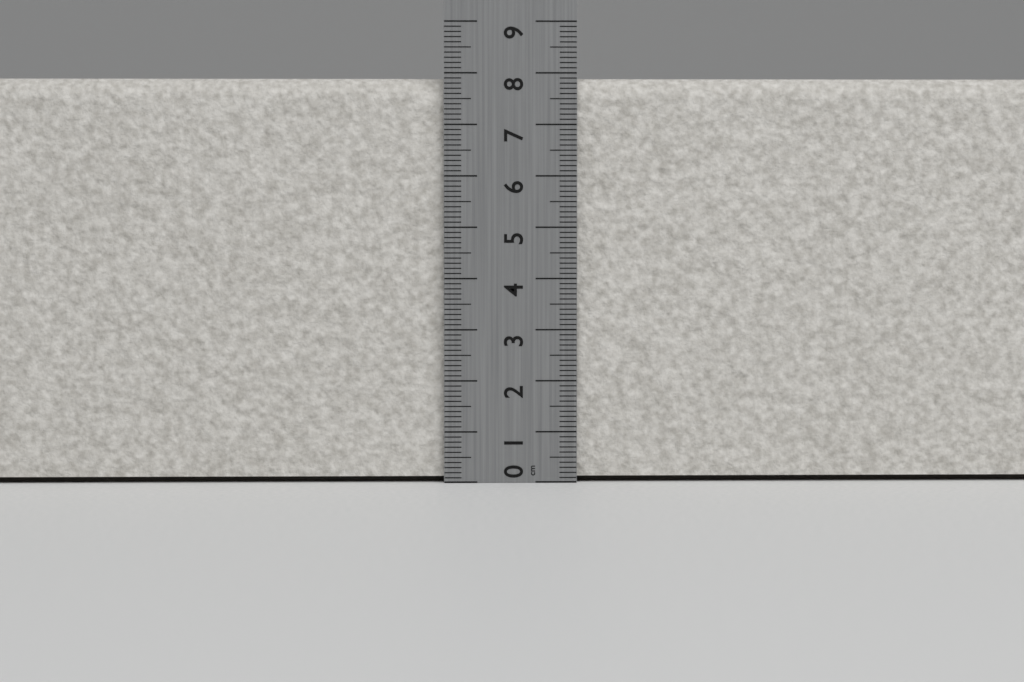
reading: 7.9 cm
